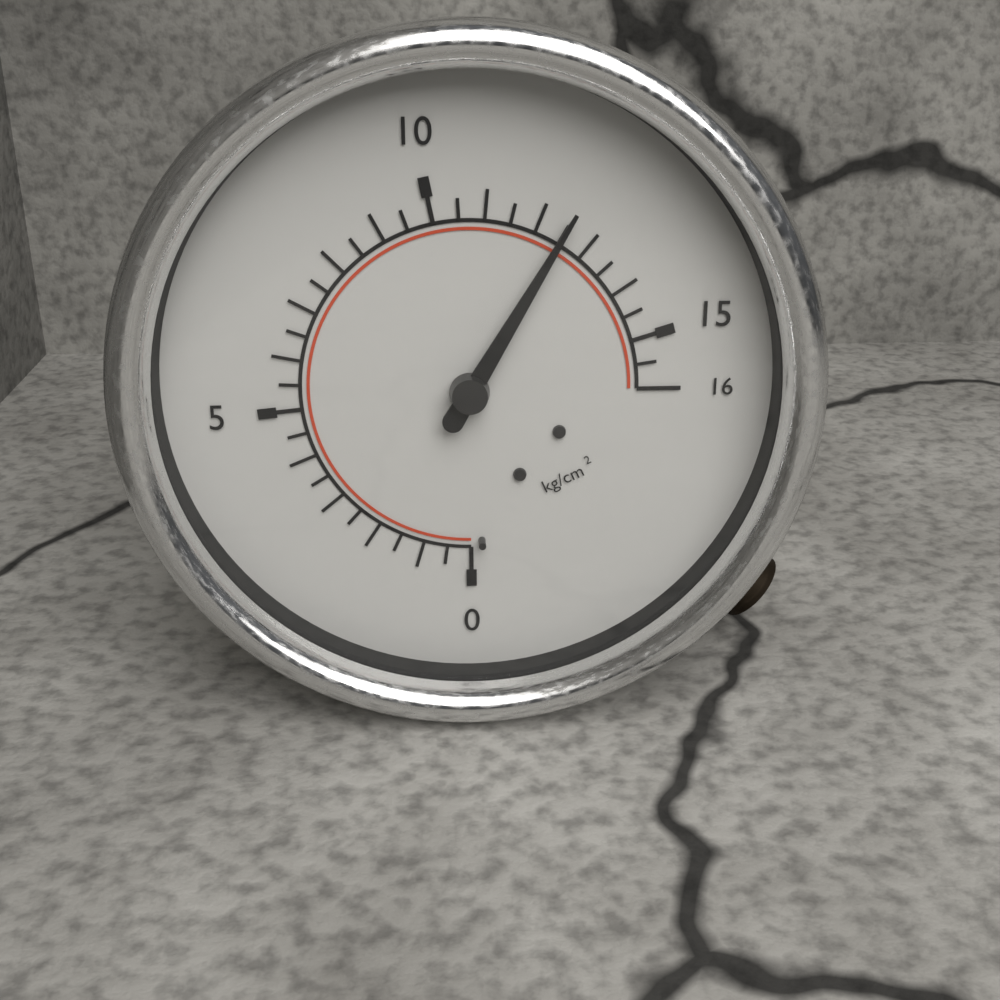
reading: 12.5 kg/cm²
